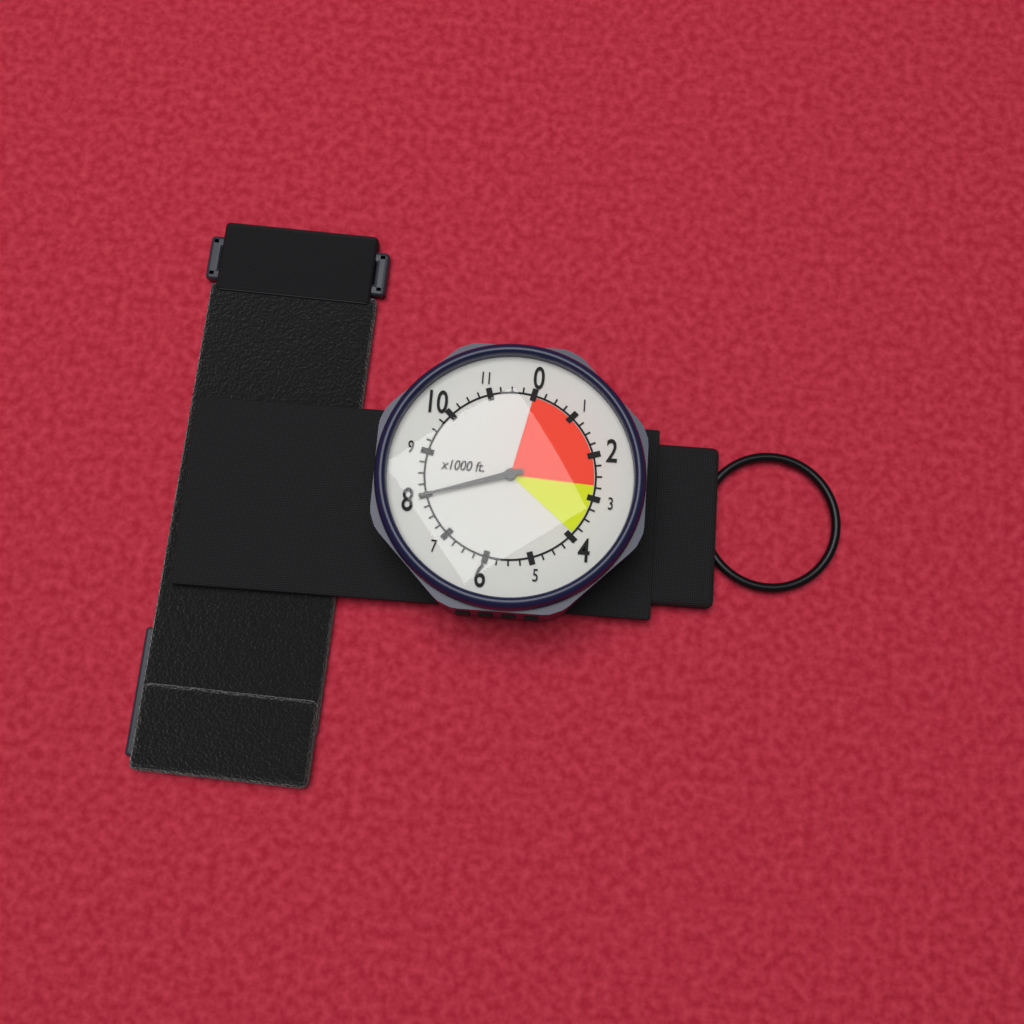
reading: 8000 ft
